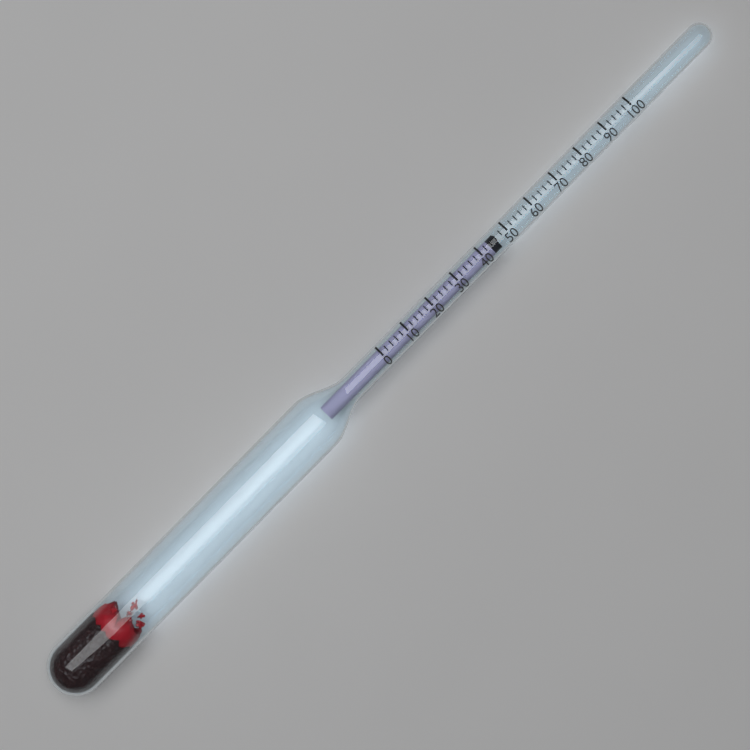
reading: 46 (no unit)
